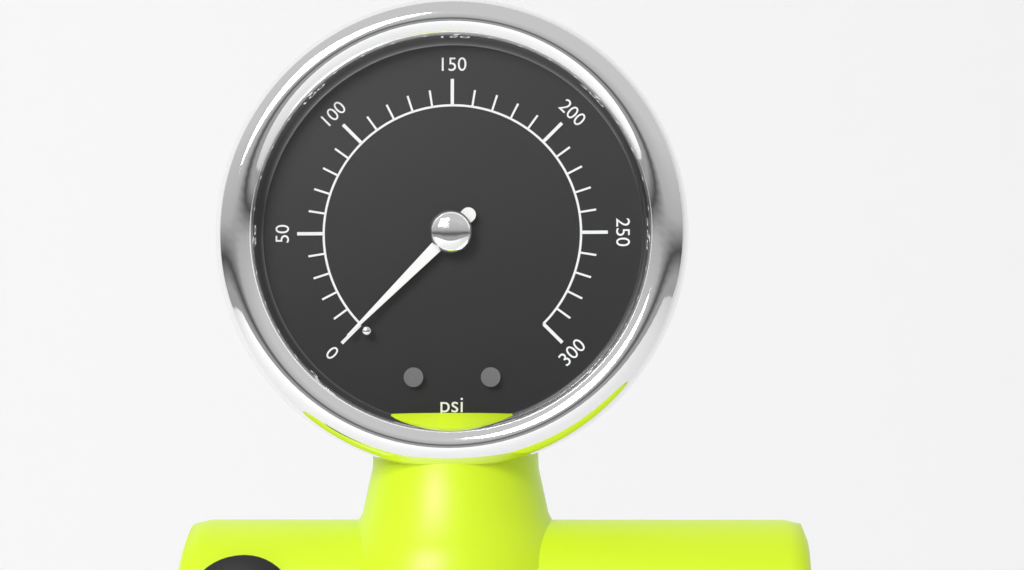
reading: 0 psi
